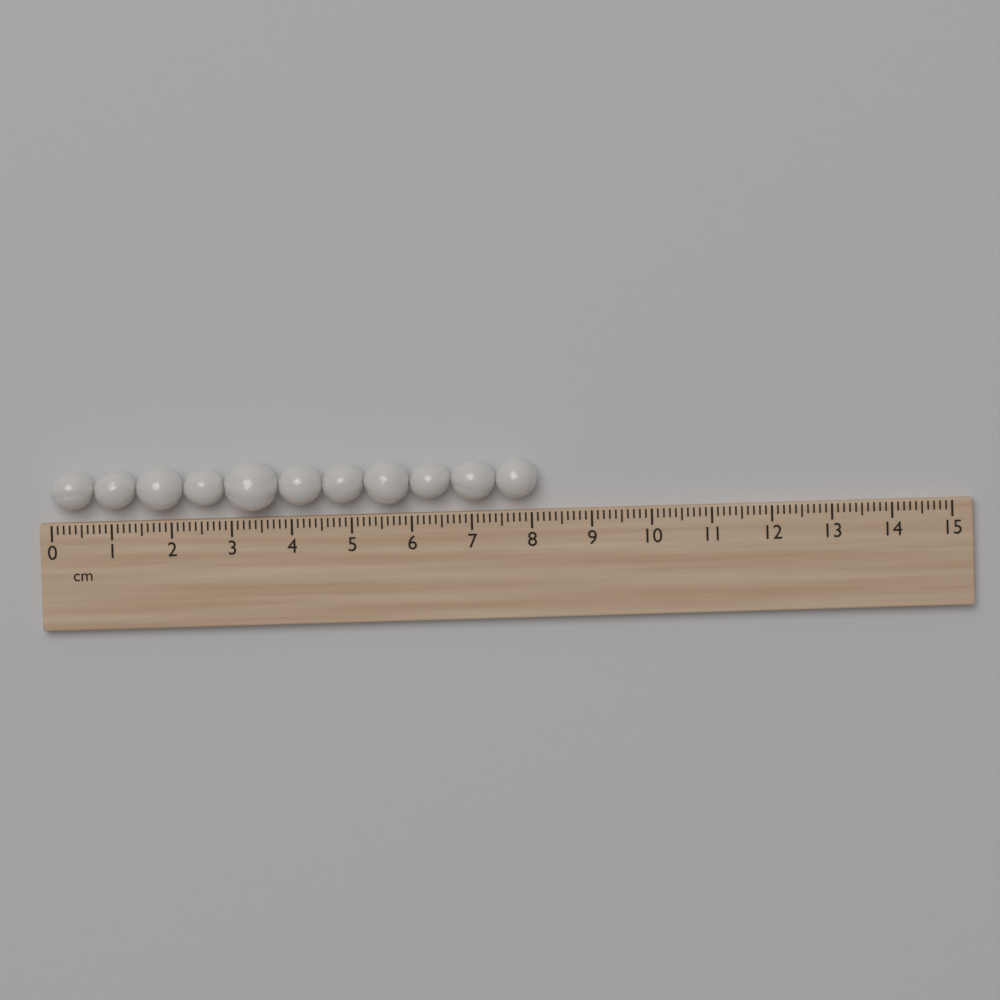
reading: 8.1 cm
